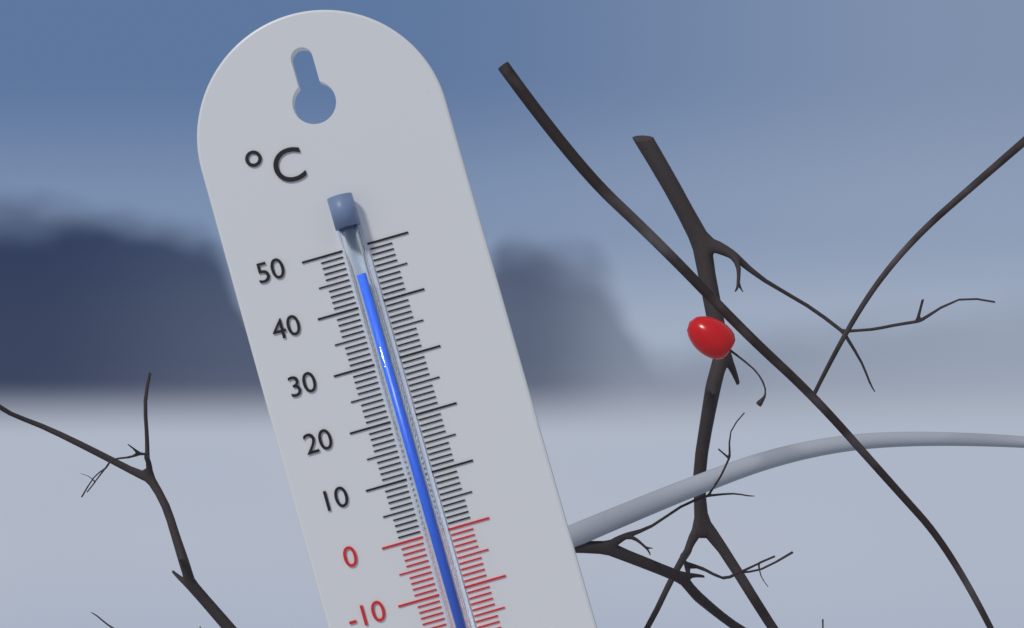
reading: 45 °C
